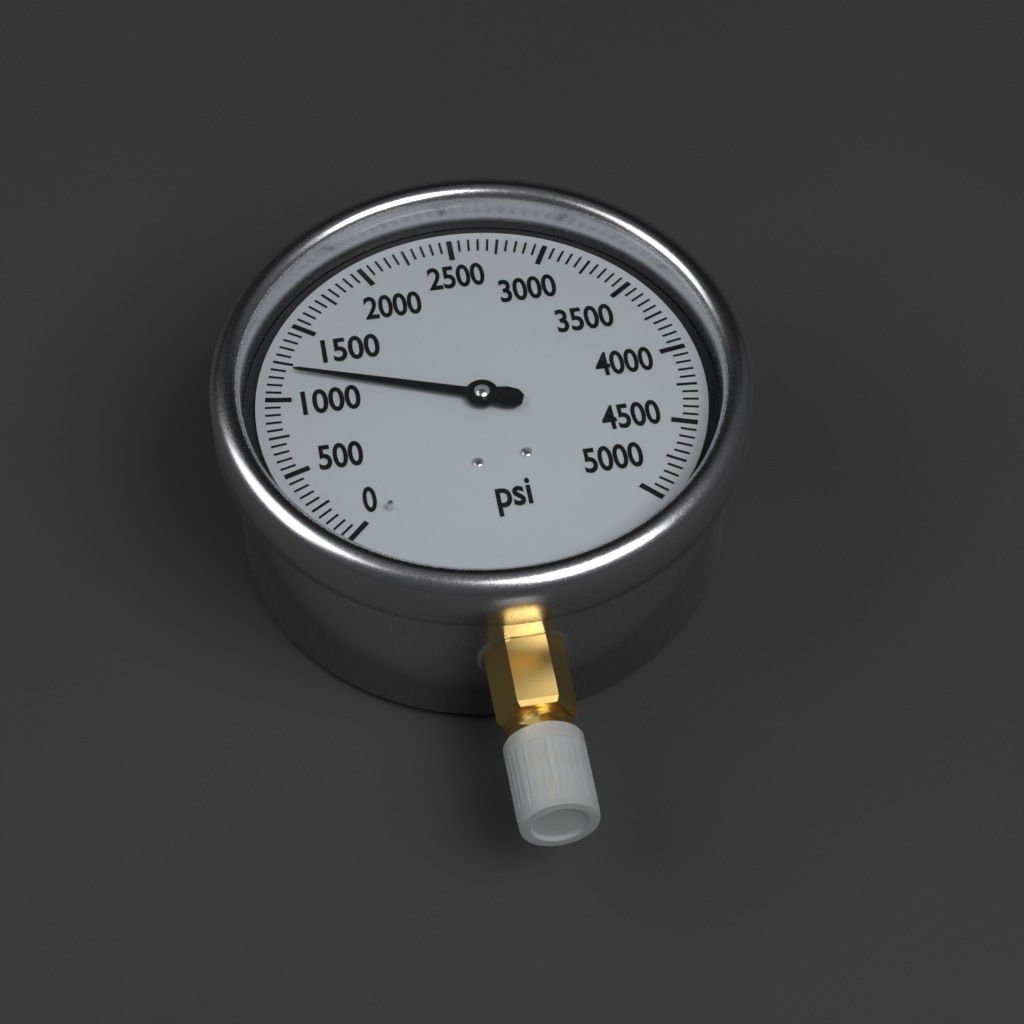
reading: 1200 psi
